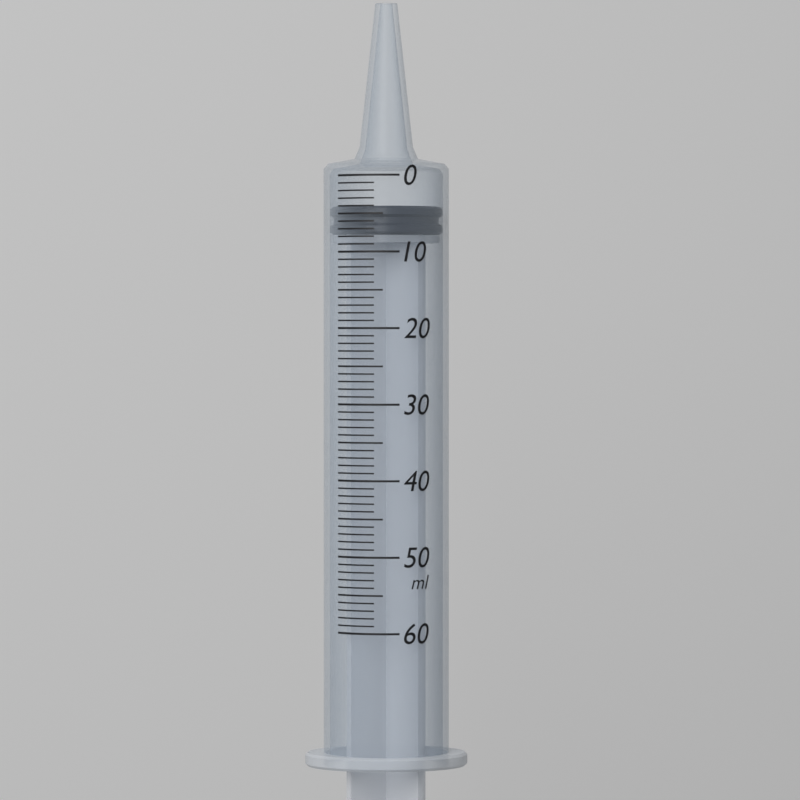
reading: 4 ml
